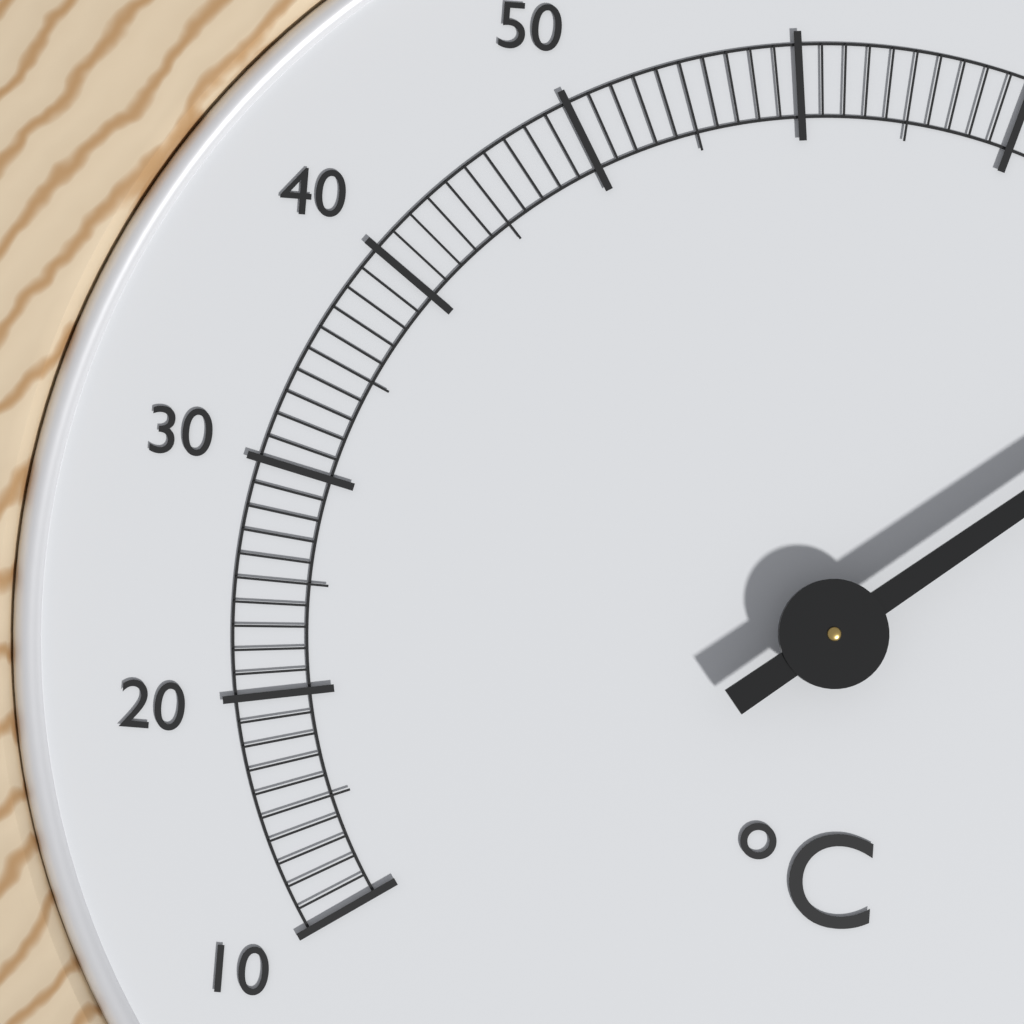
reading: 85 °C
